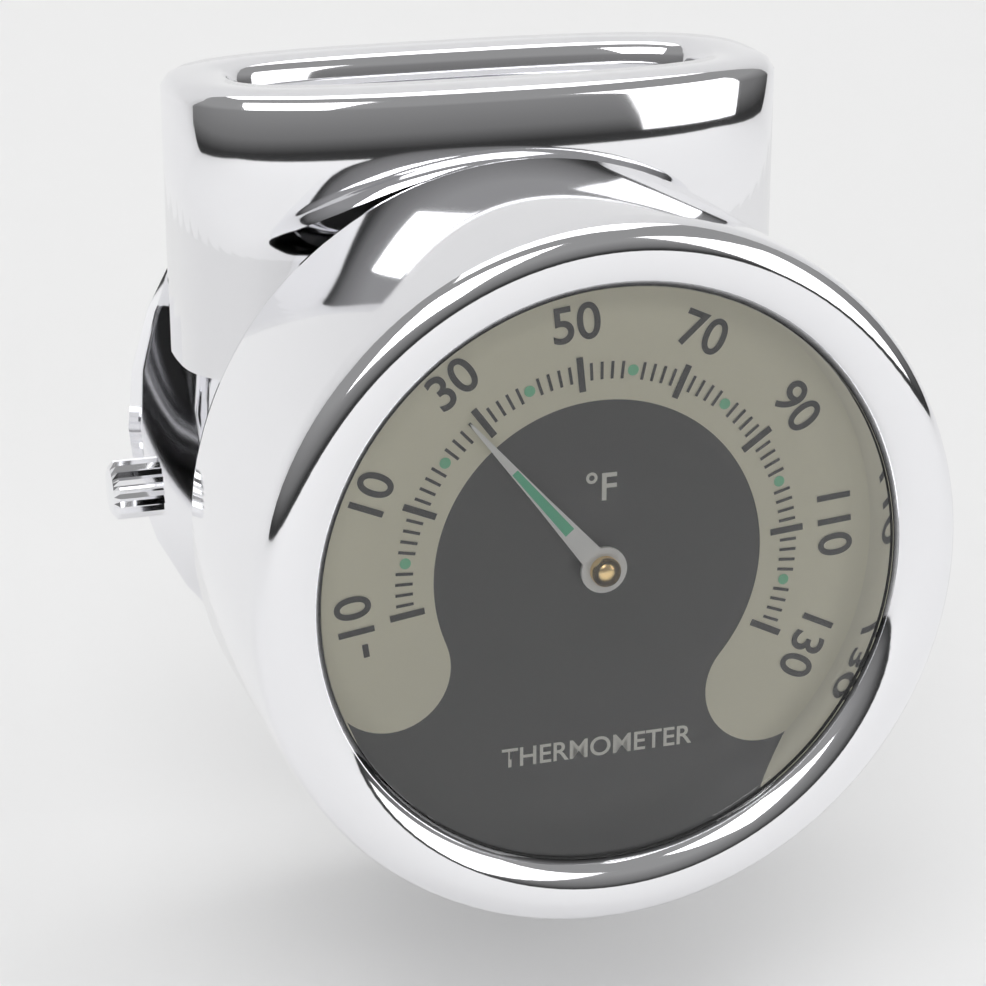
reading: 28 °F
